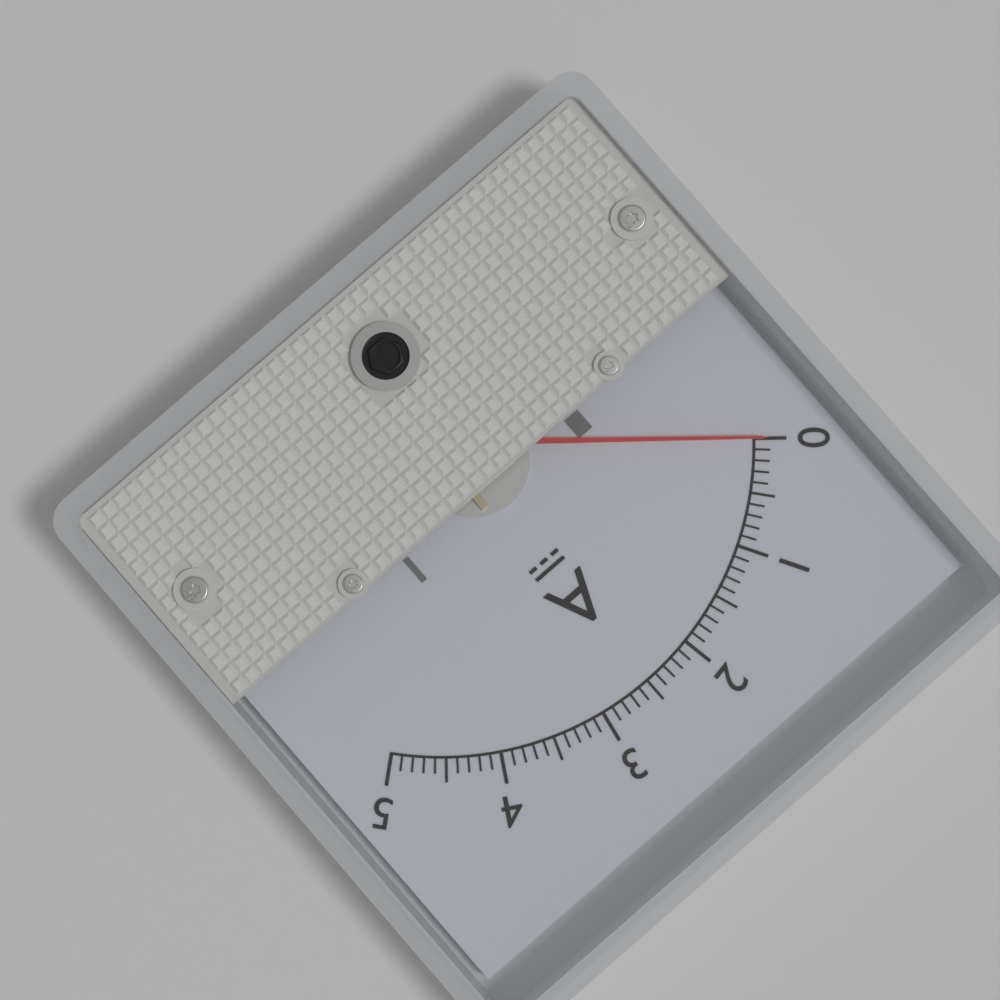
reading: 0.0 A
